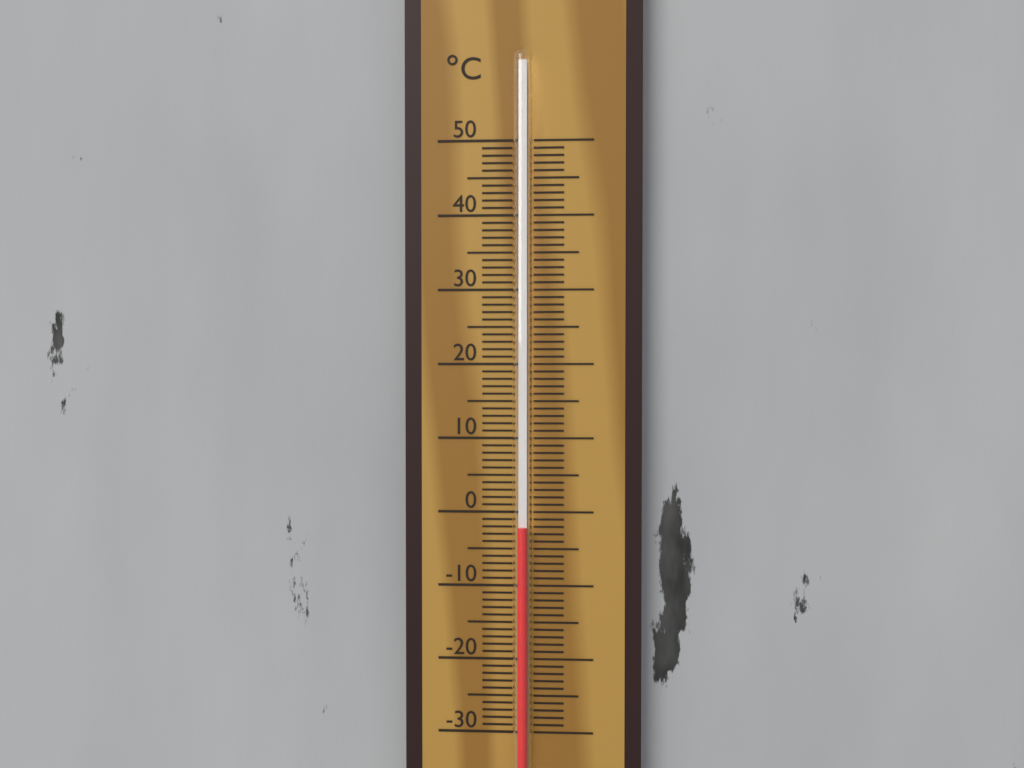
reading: -2 °C
